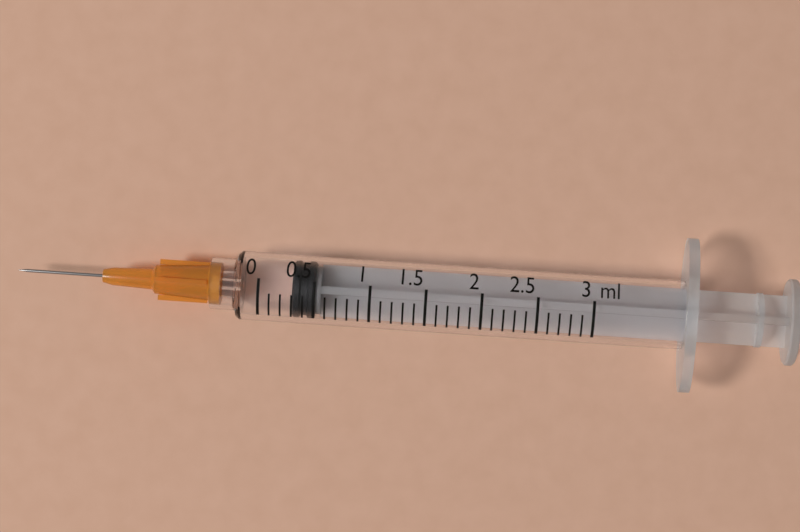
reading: 0.3 ml
